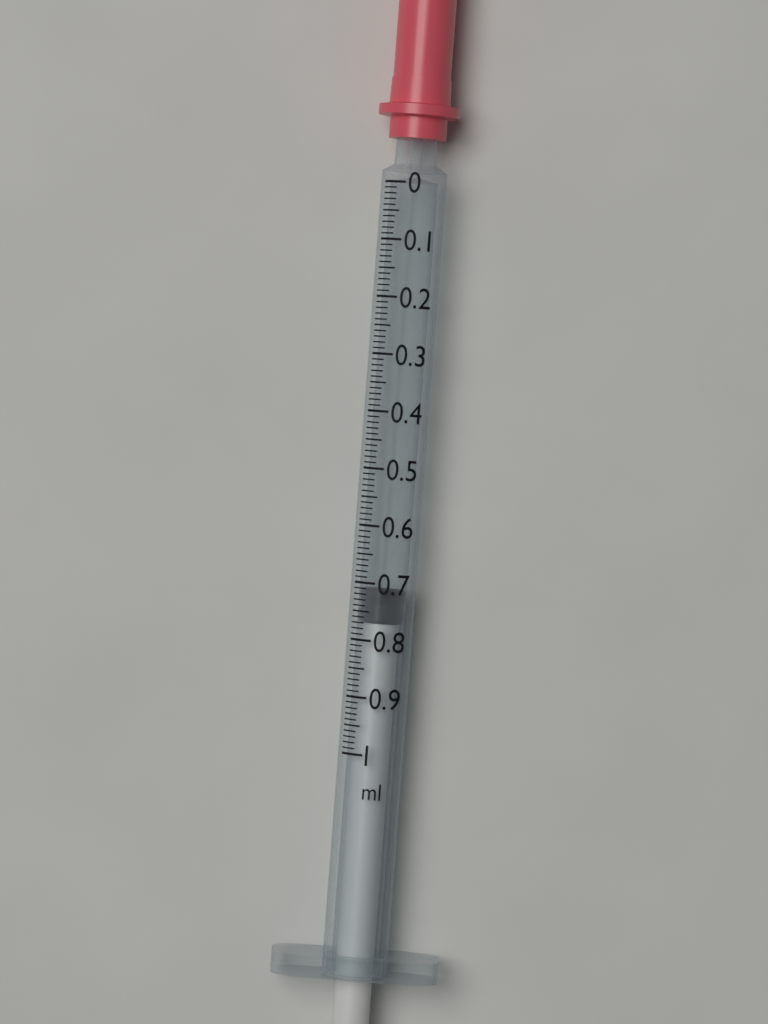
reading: 0.71 ml
